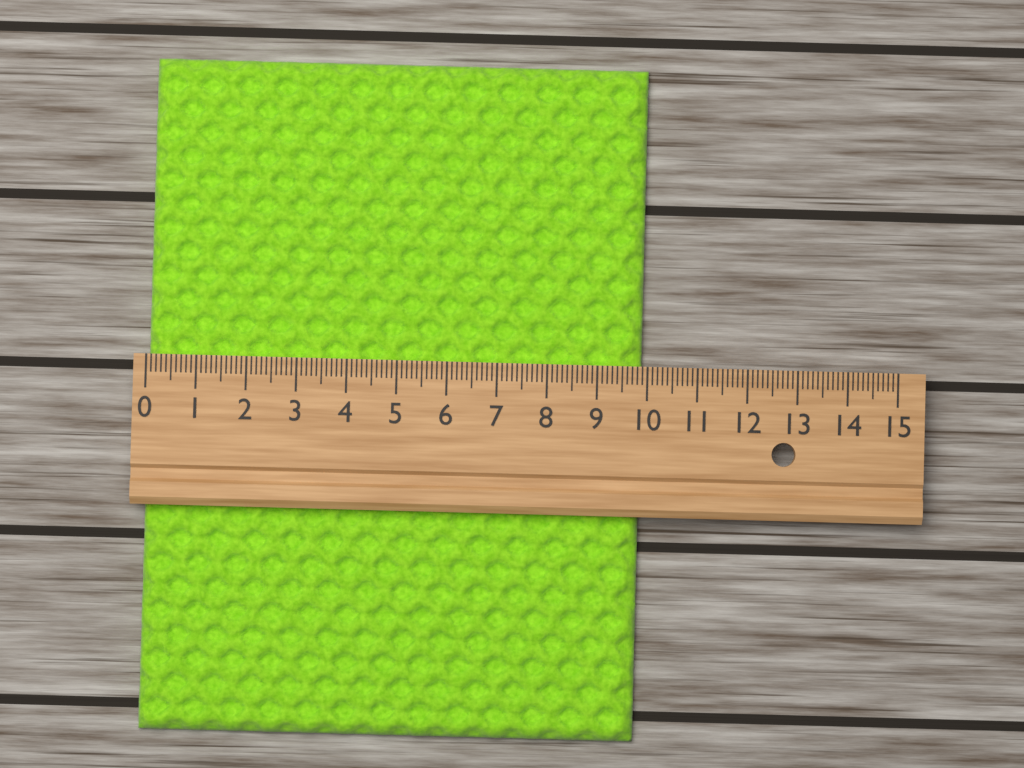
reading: 9.9 (no unit)
